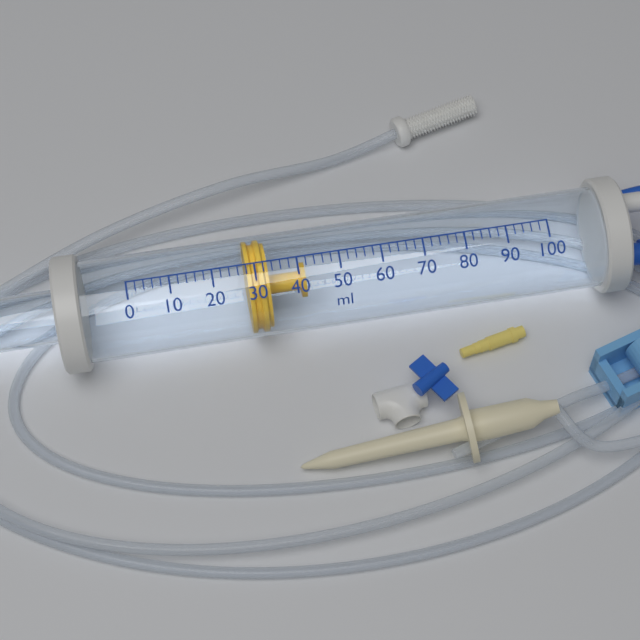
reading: 28 ml
